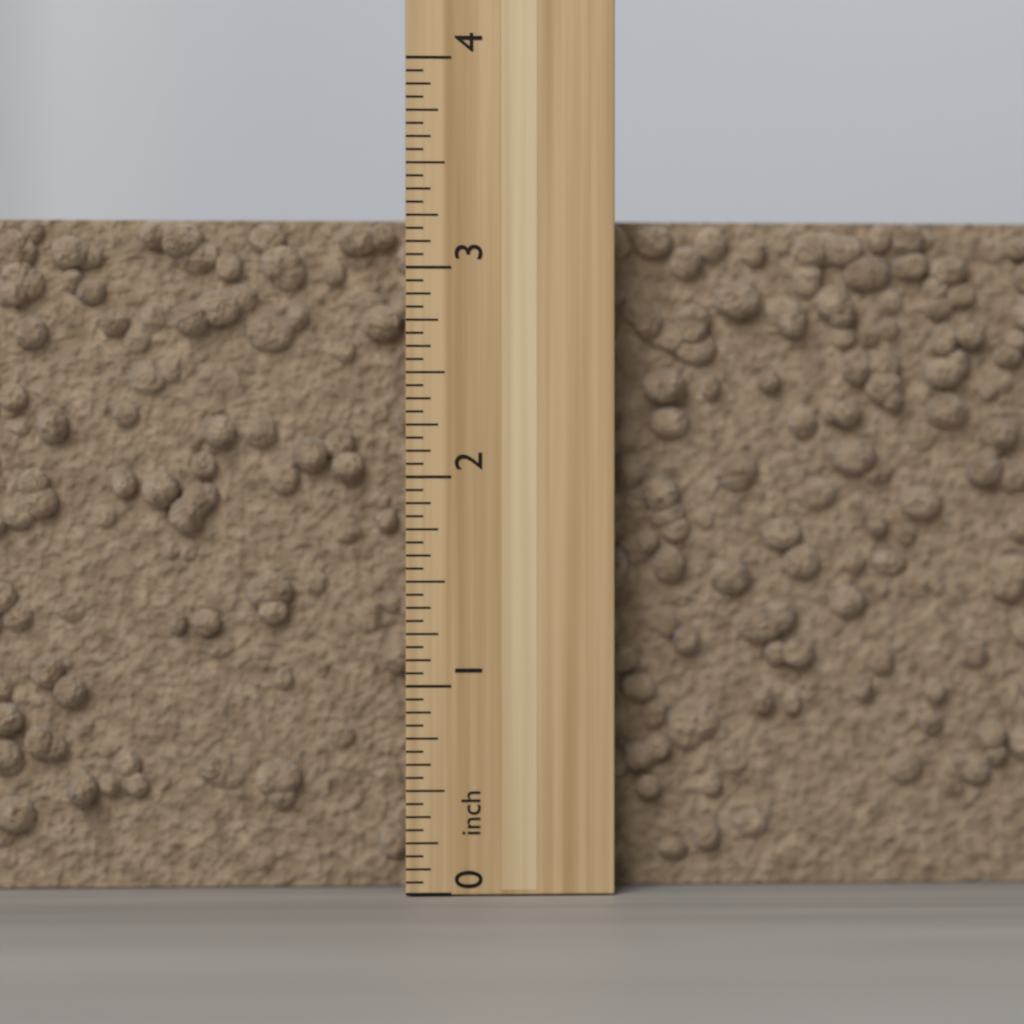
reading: 3.2500 inch
